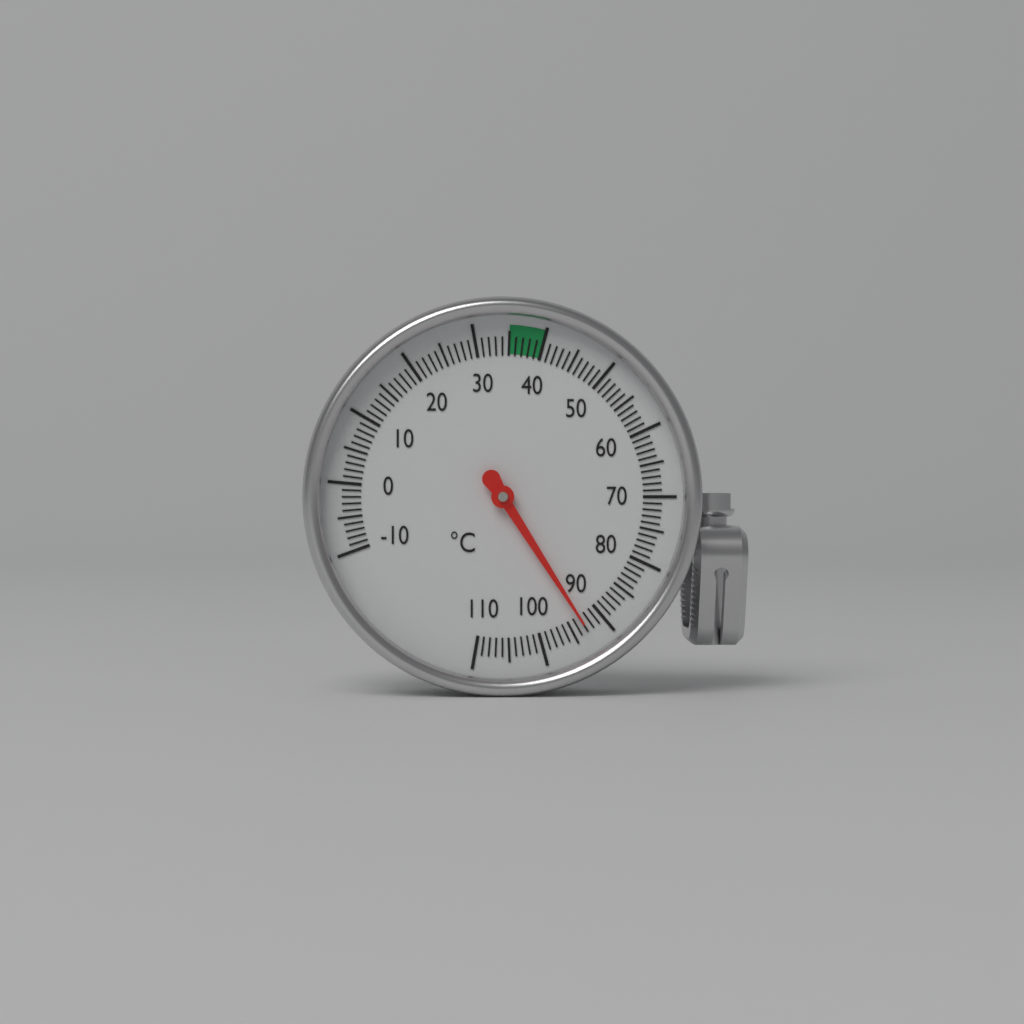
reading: 93 °C
